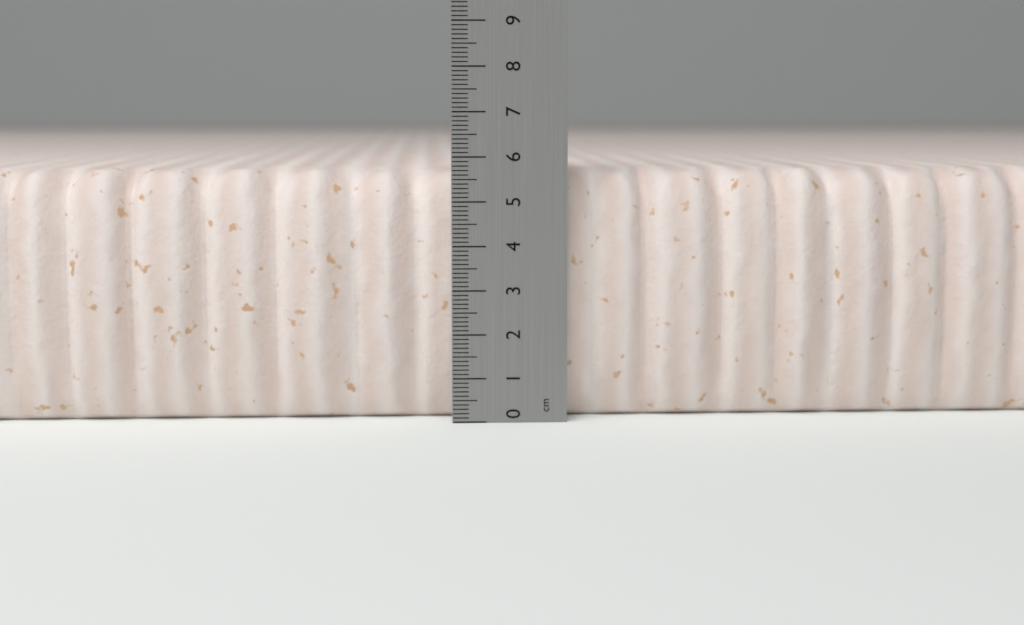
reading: 5.7 cm
